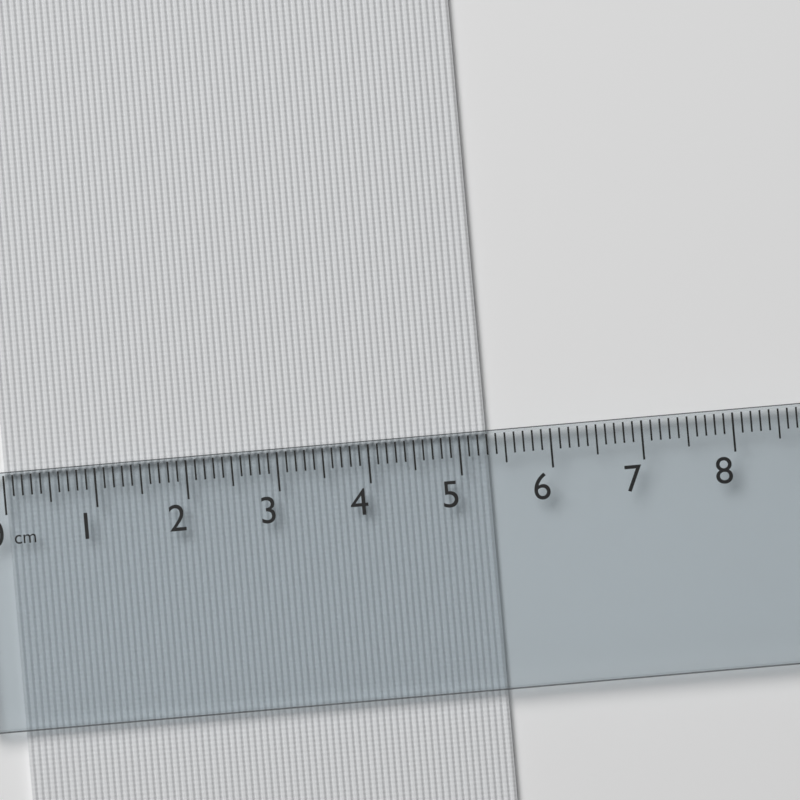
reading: 5.3 cm
